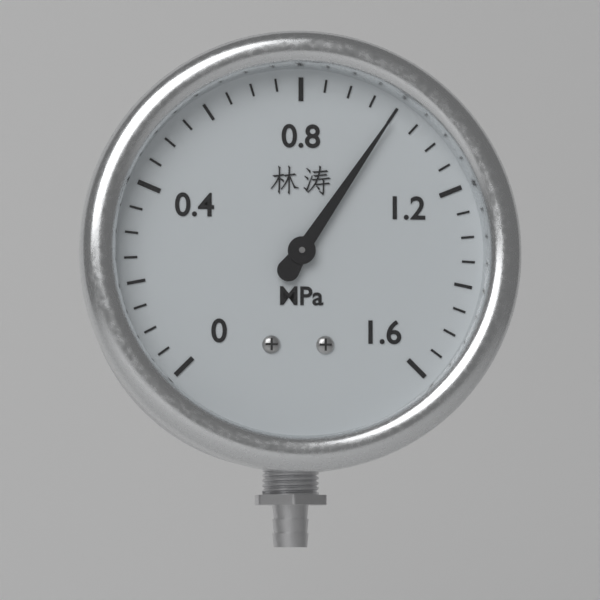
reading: 1.00 MPa
